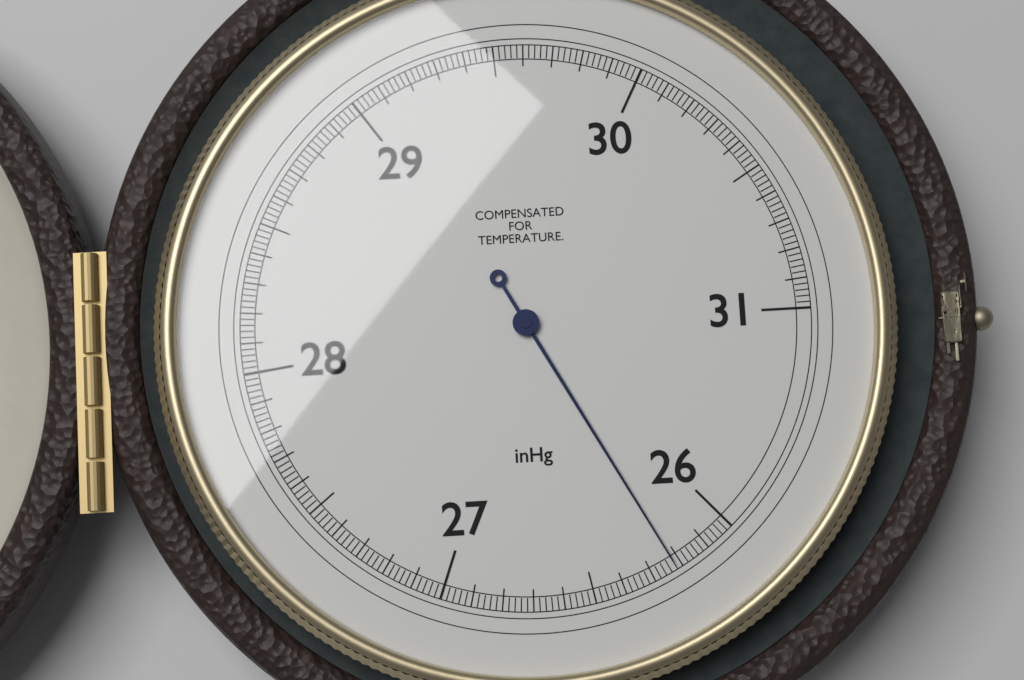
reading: 26.22 inHg
